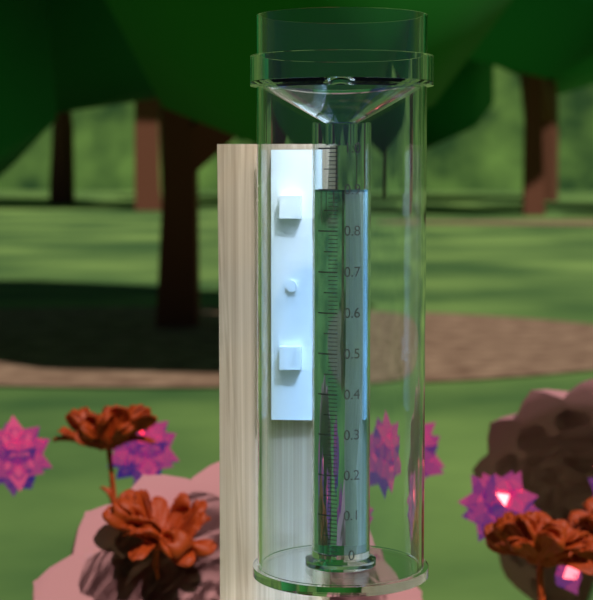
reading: 0.90 (no unit)
